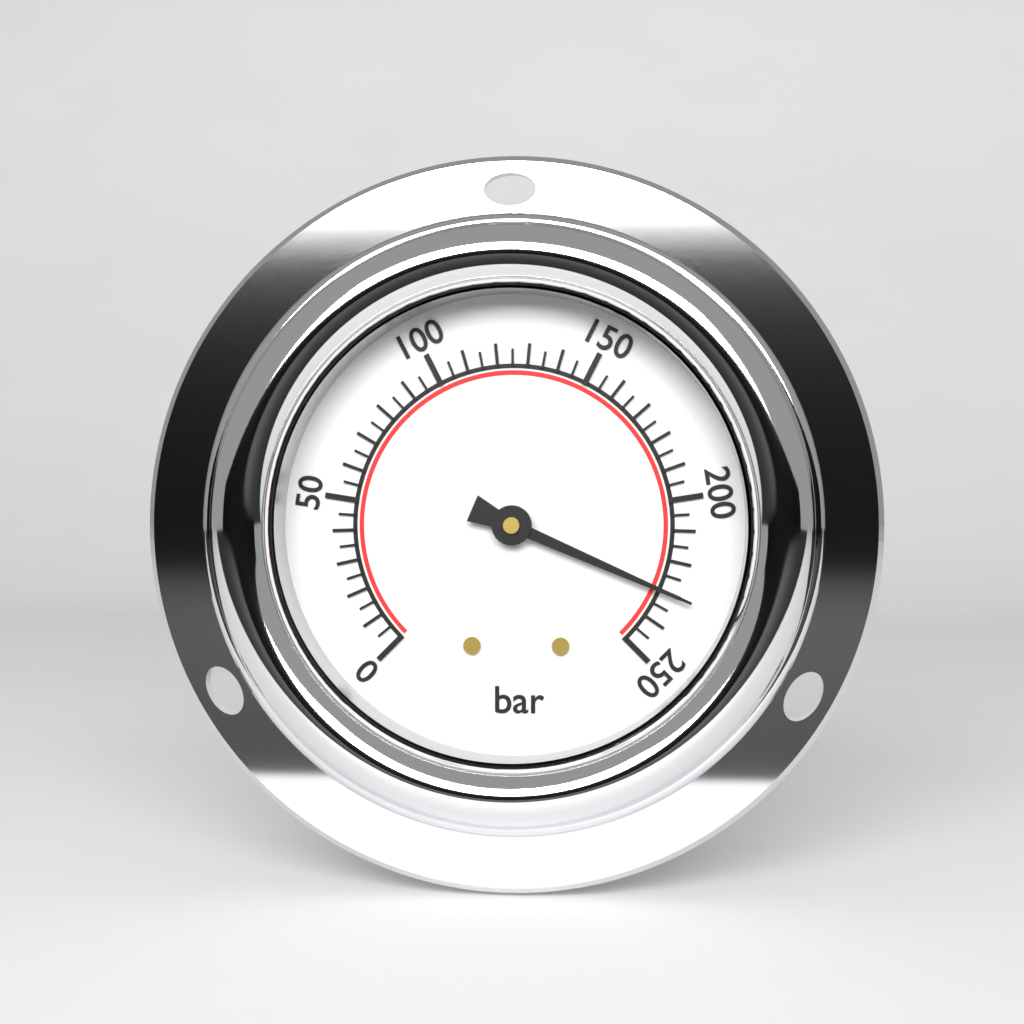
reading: 230 bar
